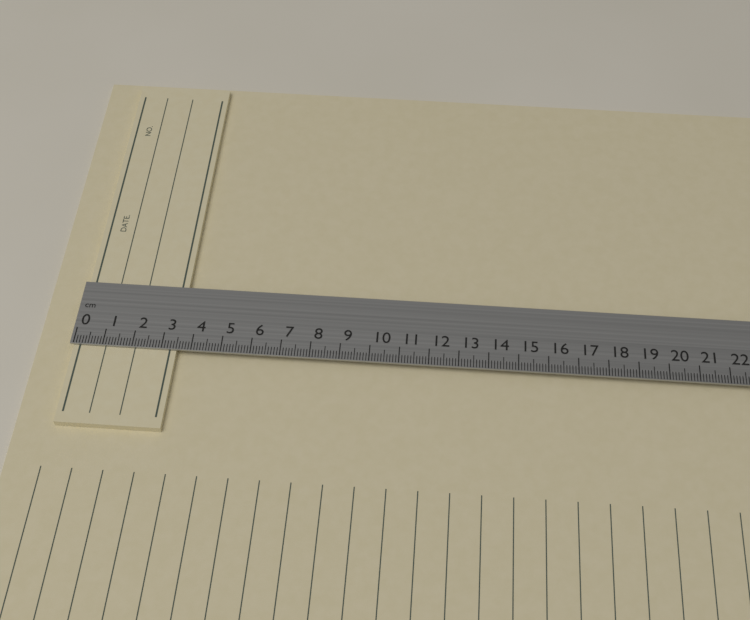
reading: 3.5 cm
